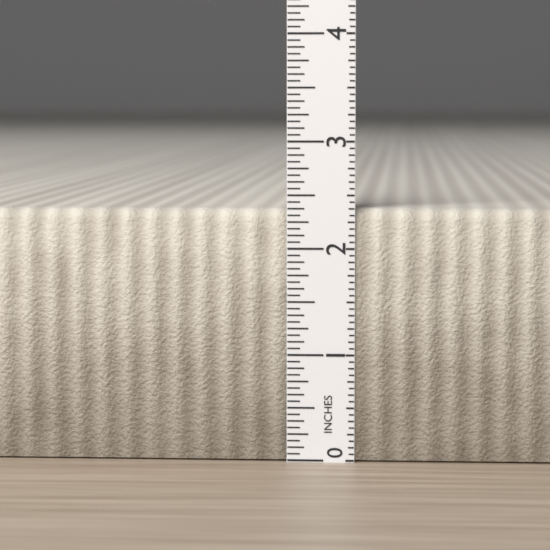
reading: 2.3750 in
